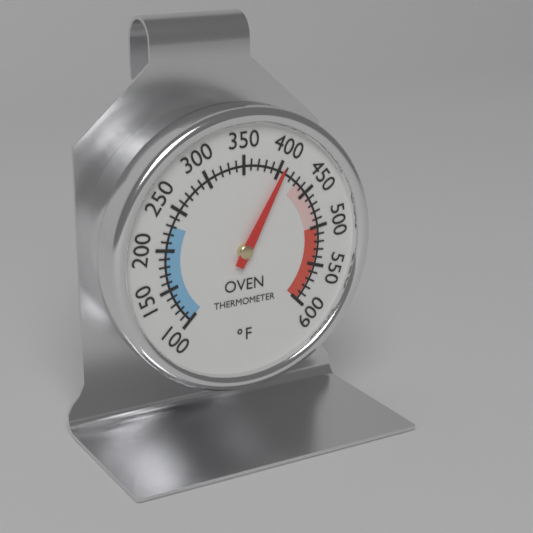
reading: 405 °F
